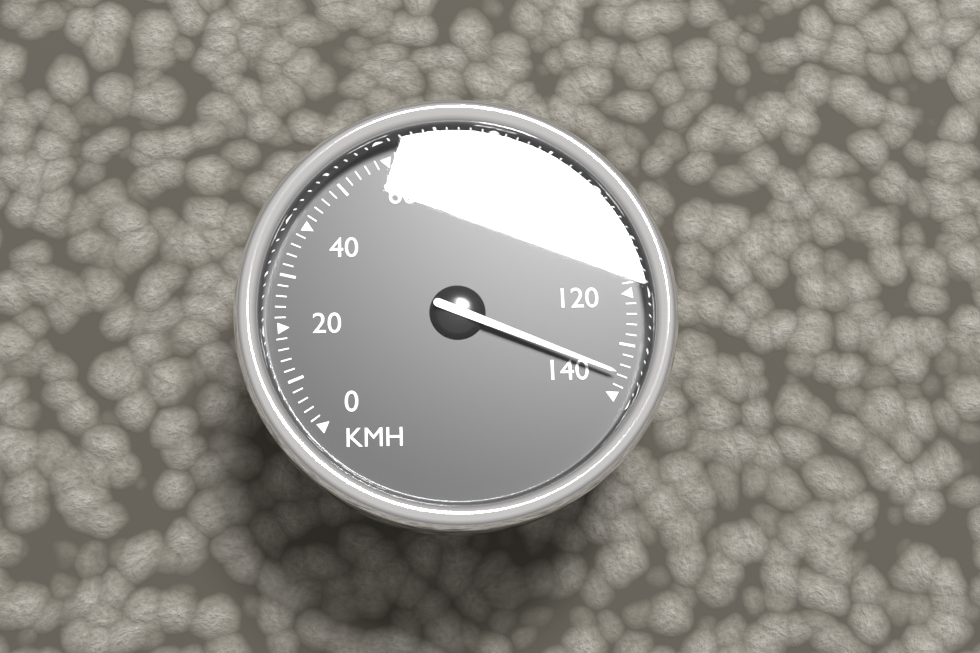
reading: 136 km/h
